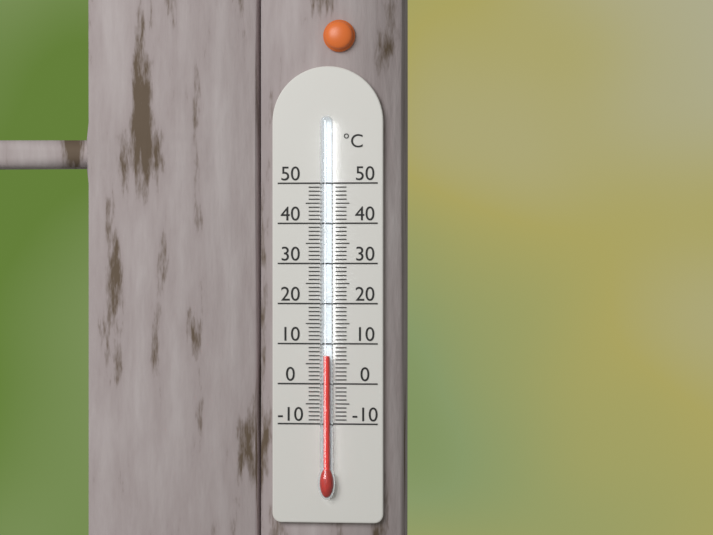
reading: 7 °C
